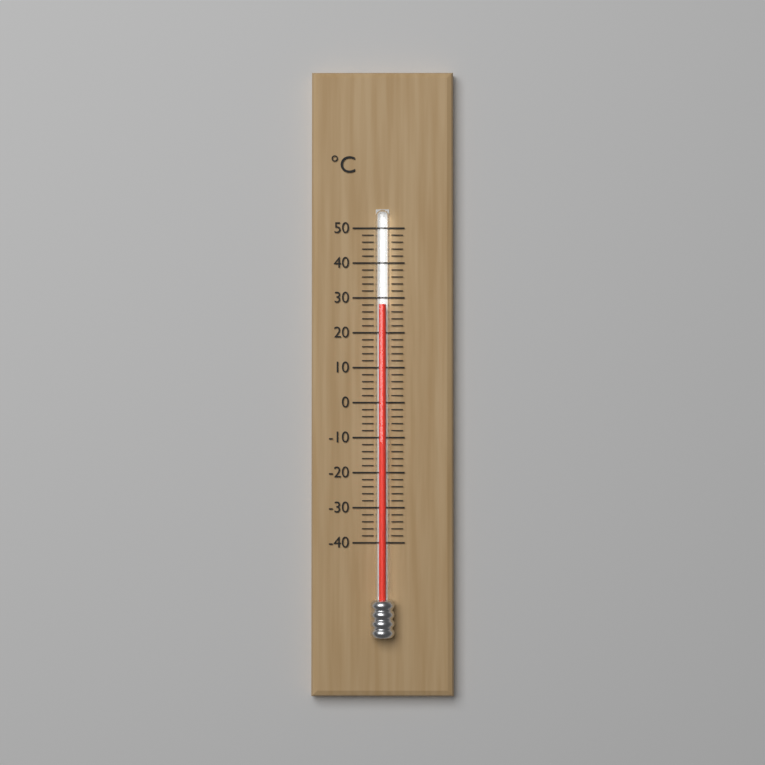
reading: 28 °C
